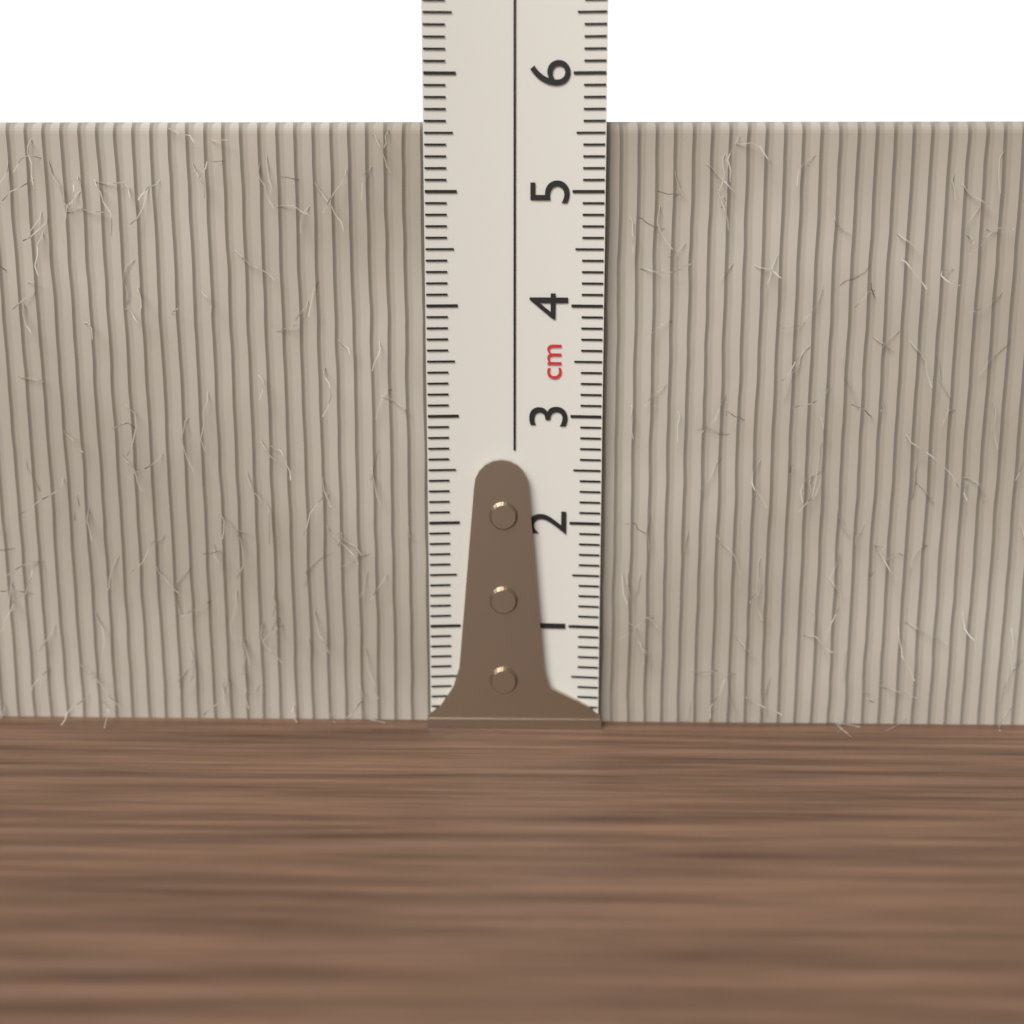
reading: 5.6 cm
